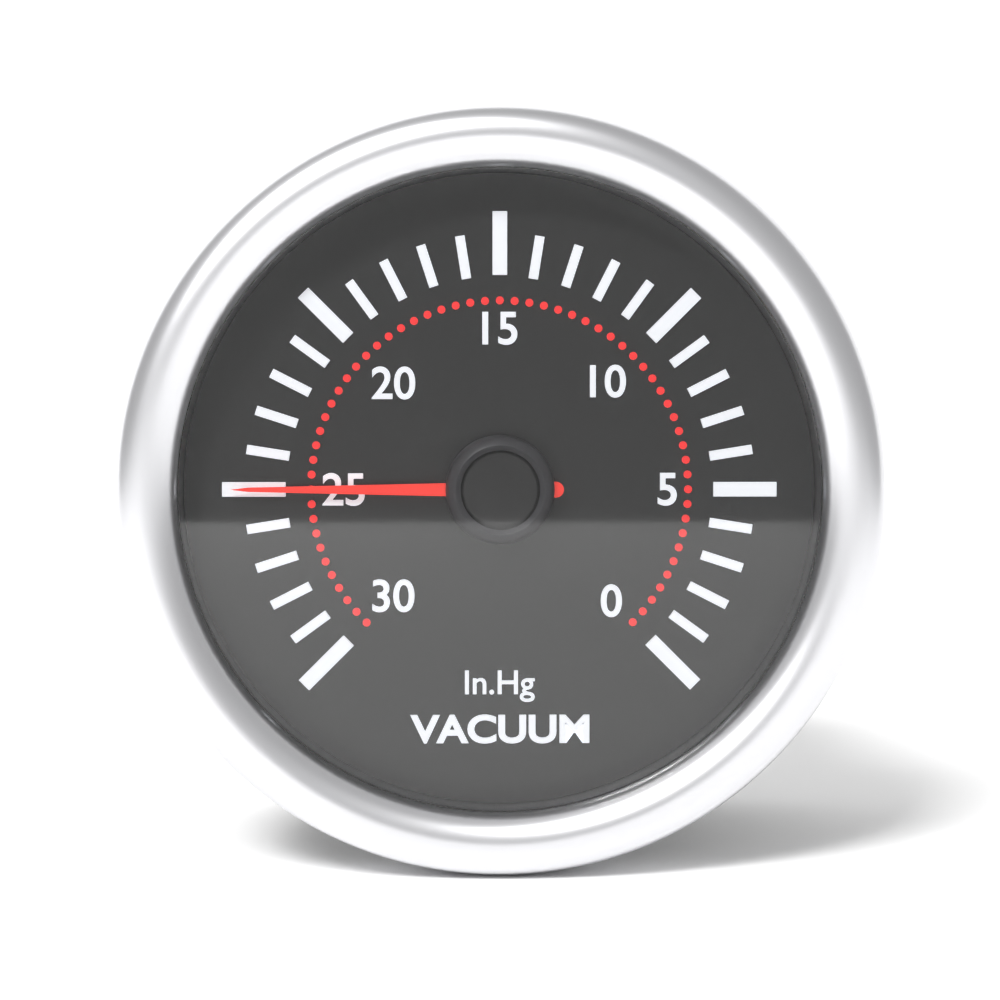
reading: 25 inHg
